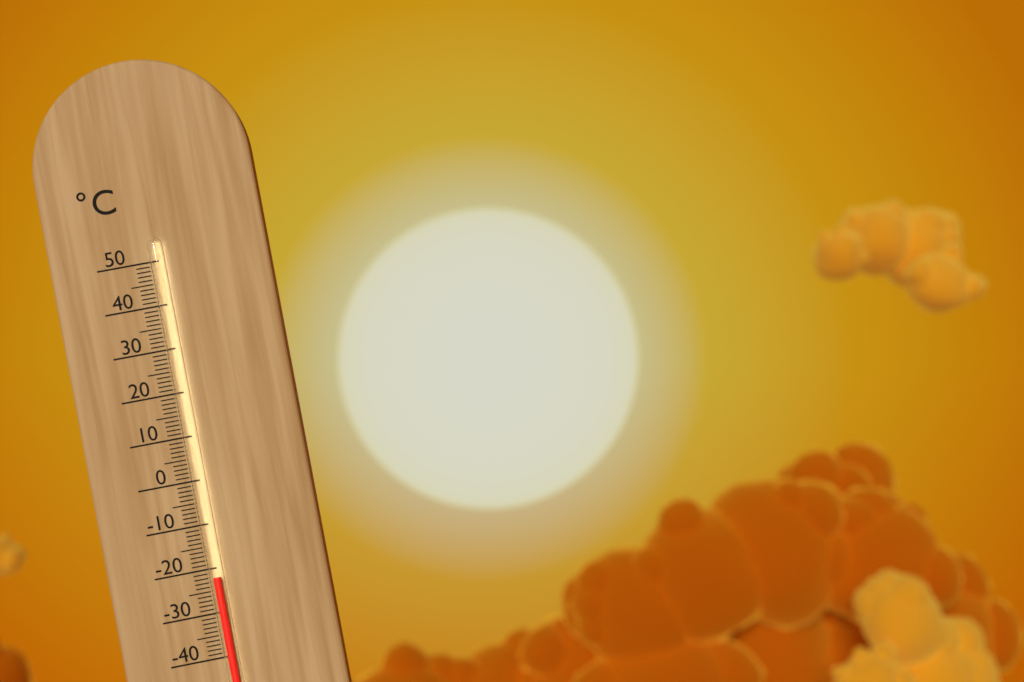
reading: -22 °C
